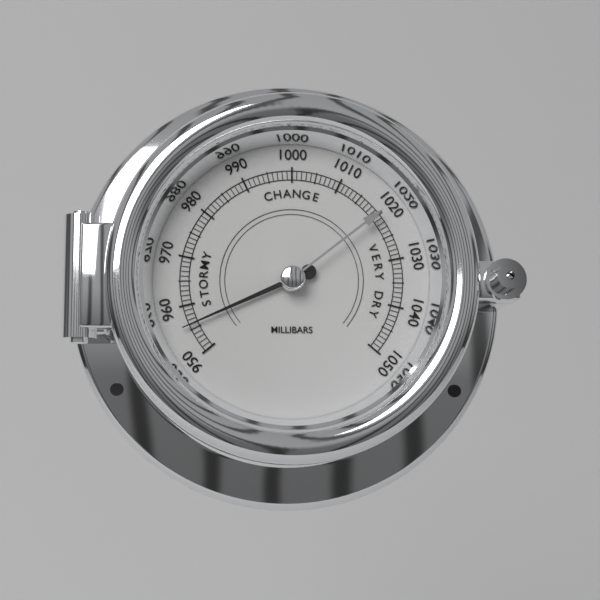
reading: 956 mbar
